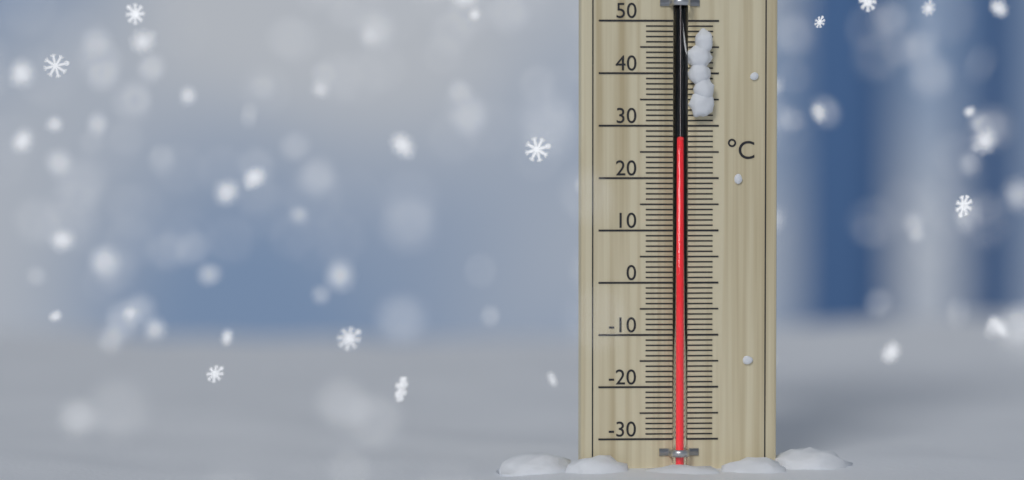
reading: 27 °C
